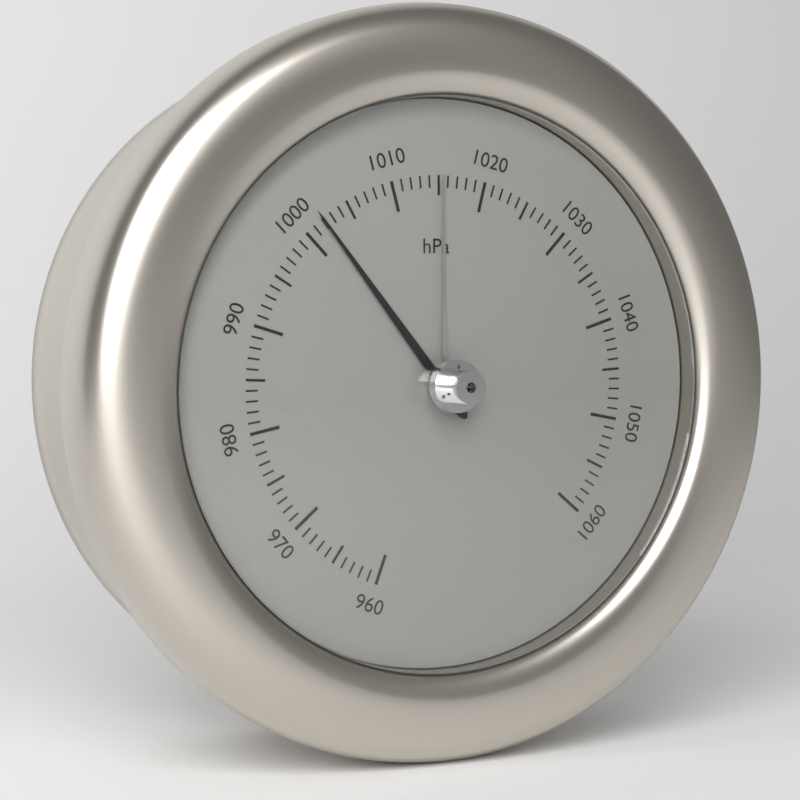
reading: 1002 hPa
